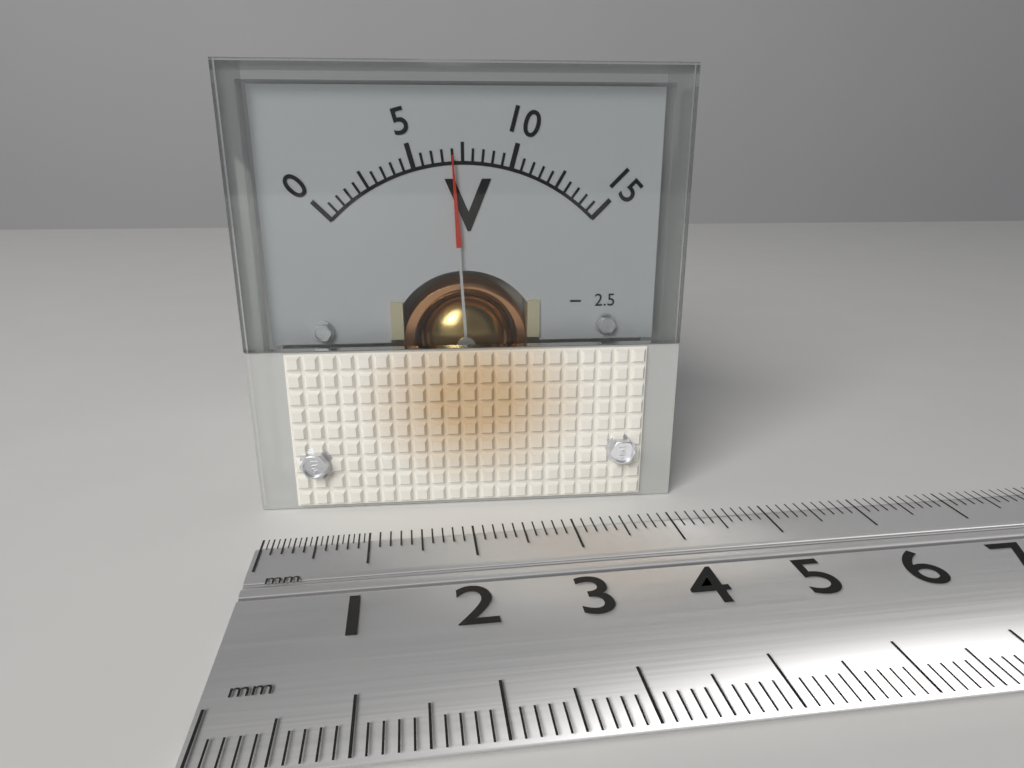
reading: 7.0 V
